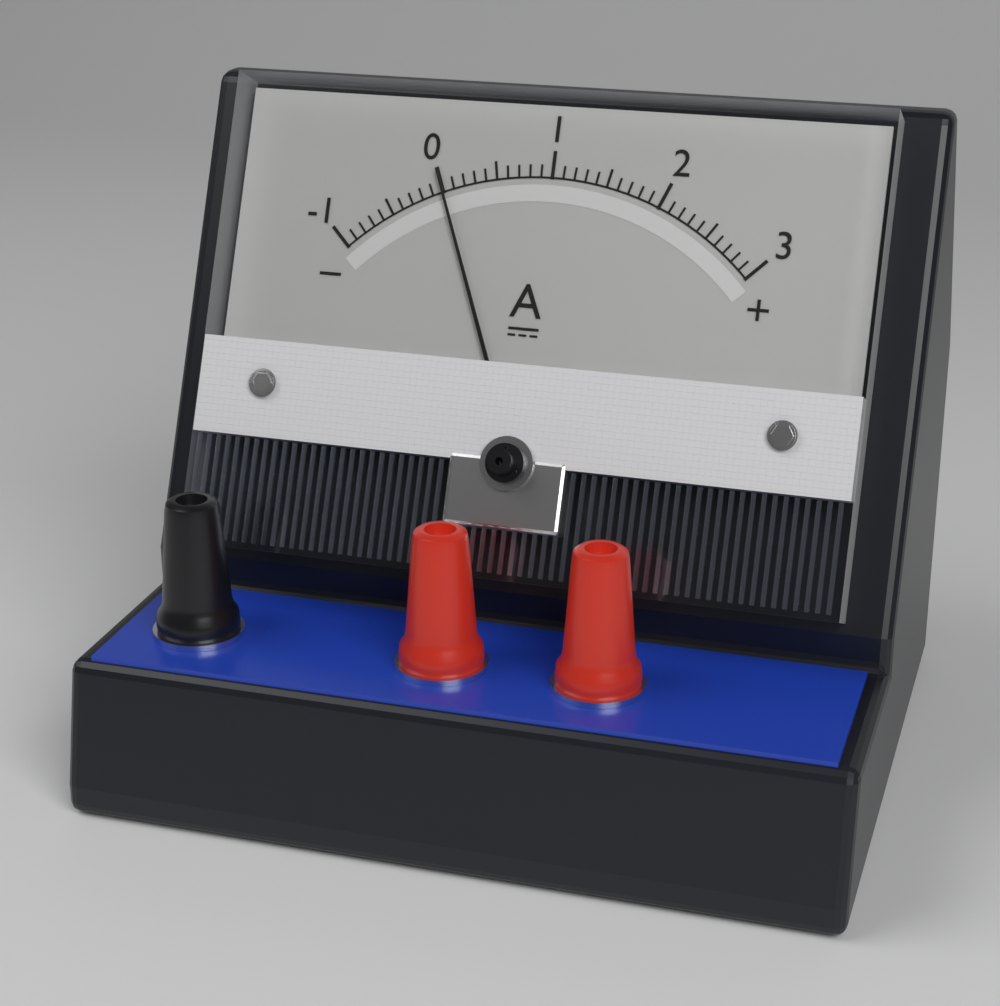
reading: 0.0 A
